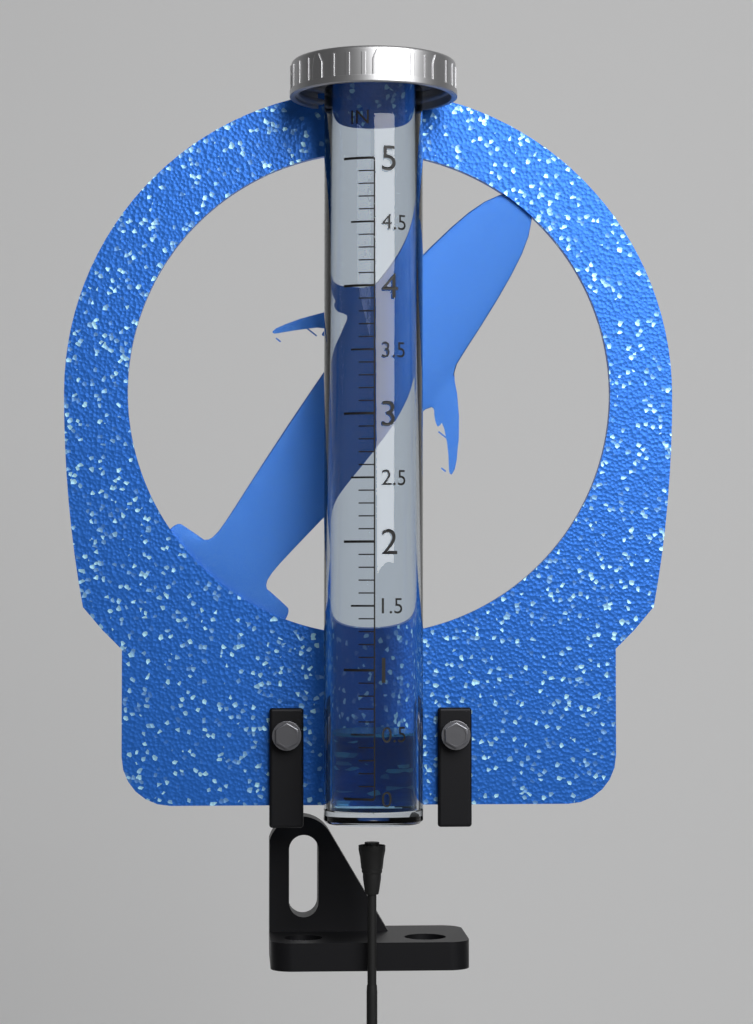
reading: 0.5 in
